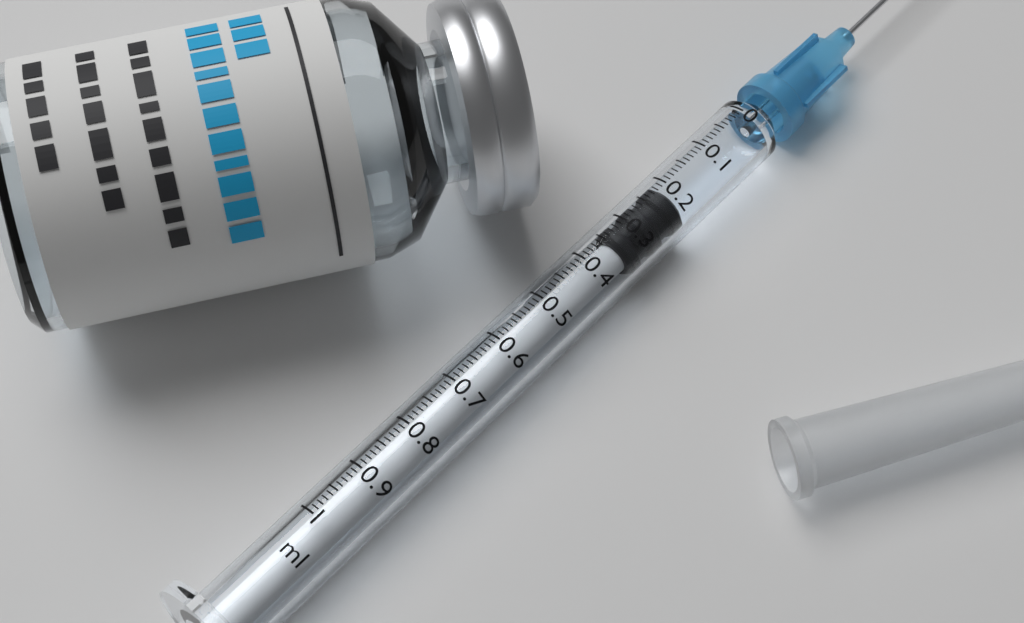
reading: 0.21 ml
